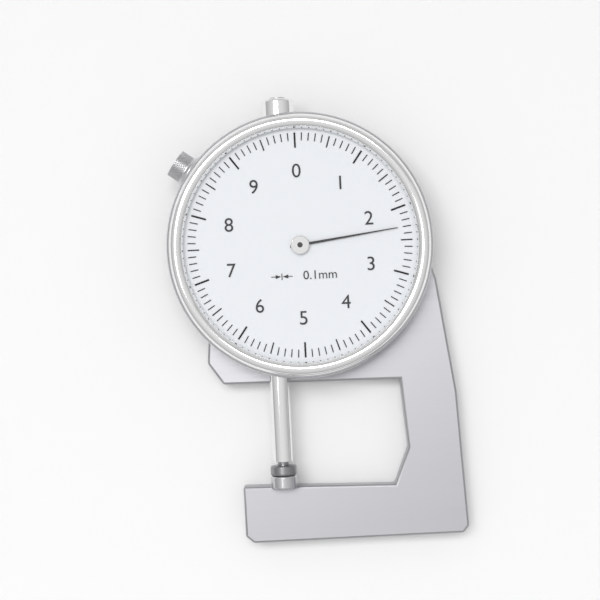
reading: 2.3 mm
